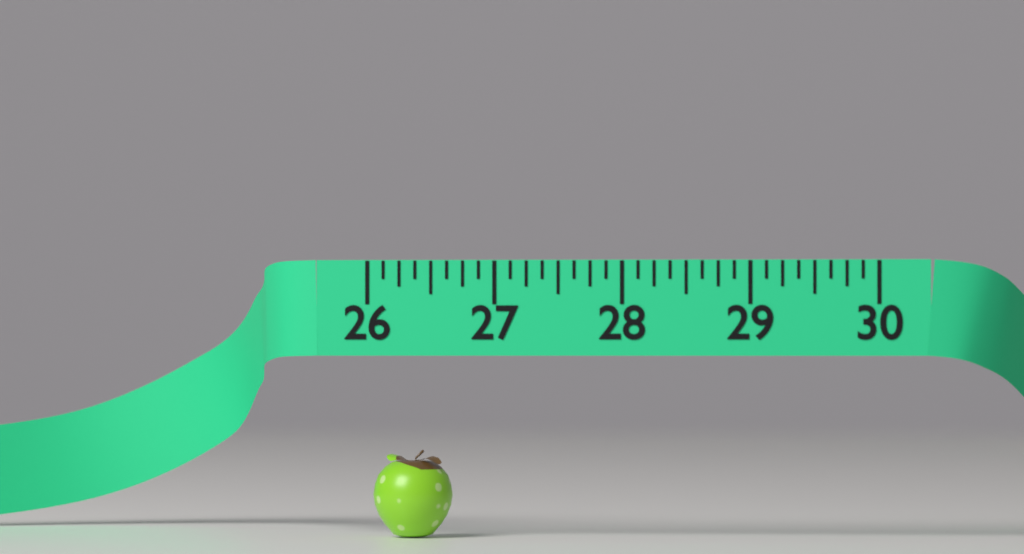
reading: 26.625 (no unit)
